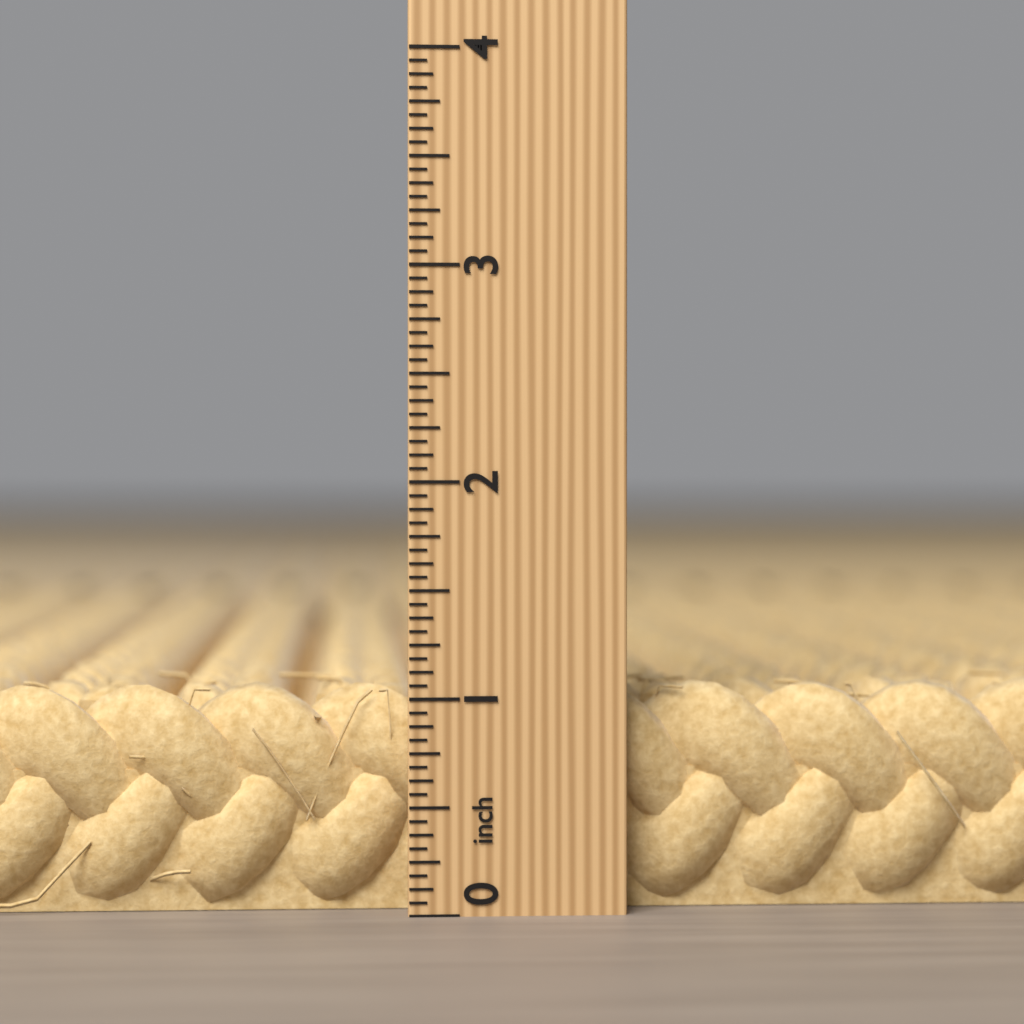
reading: 1.0625 inch
